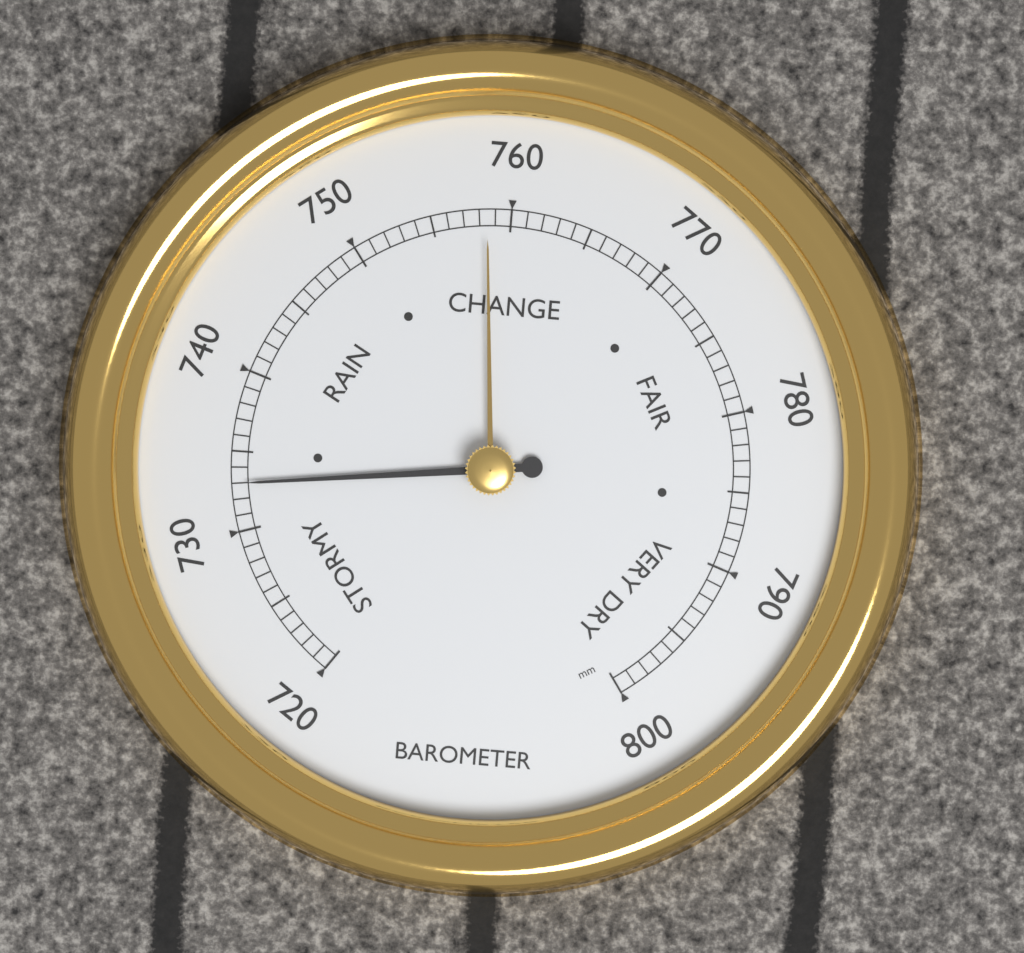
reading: 733 mm
